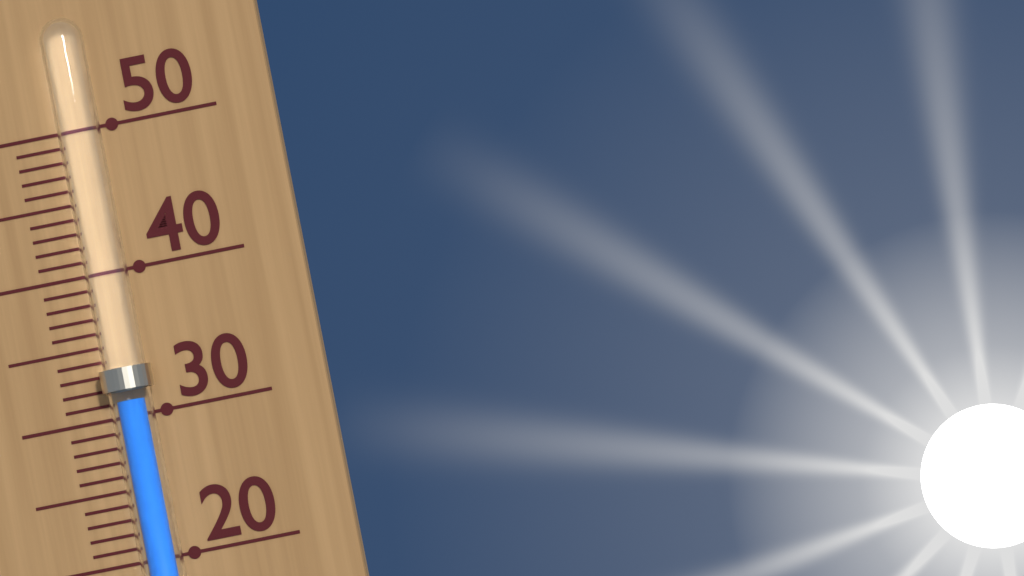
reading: 31 (no unit)
